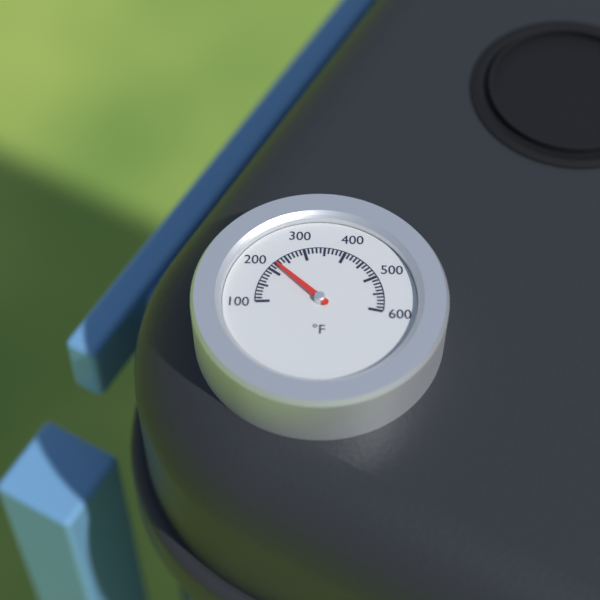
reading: 220 °F
